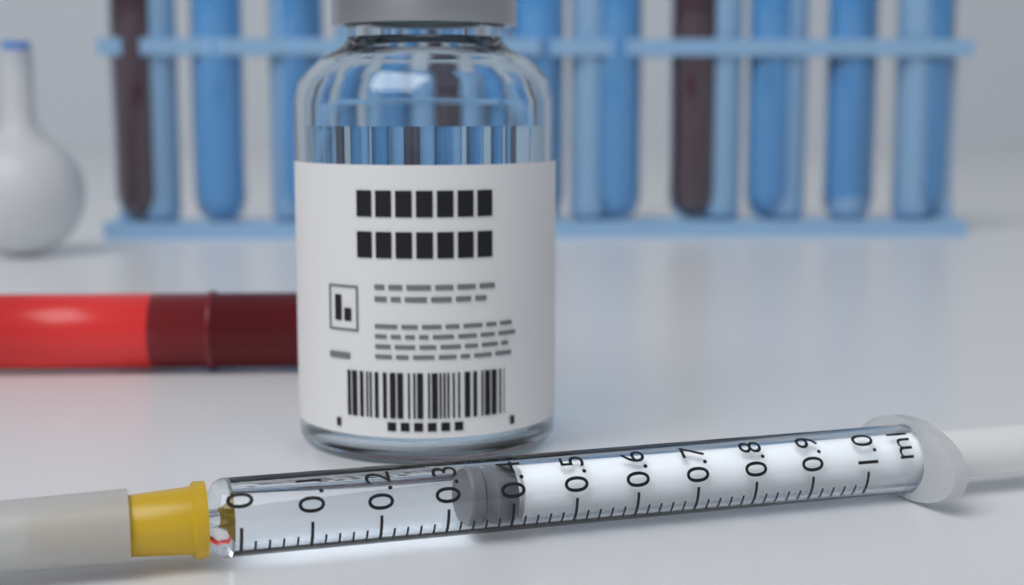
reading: 0.34 ml
